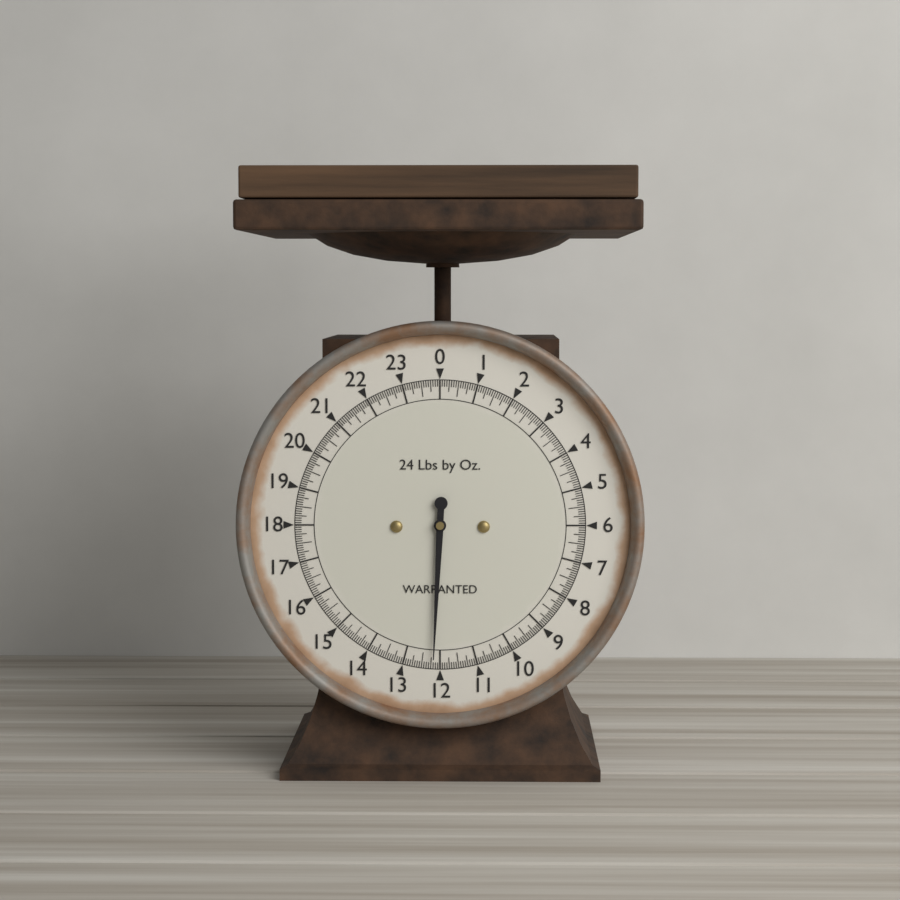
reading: 12.1875 lb
